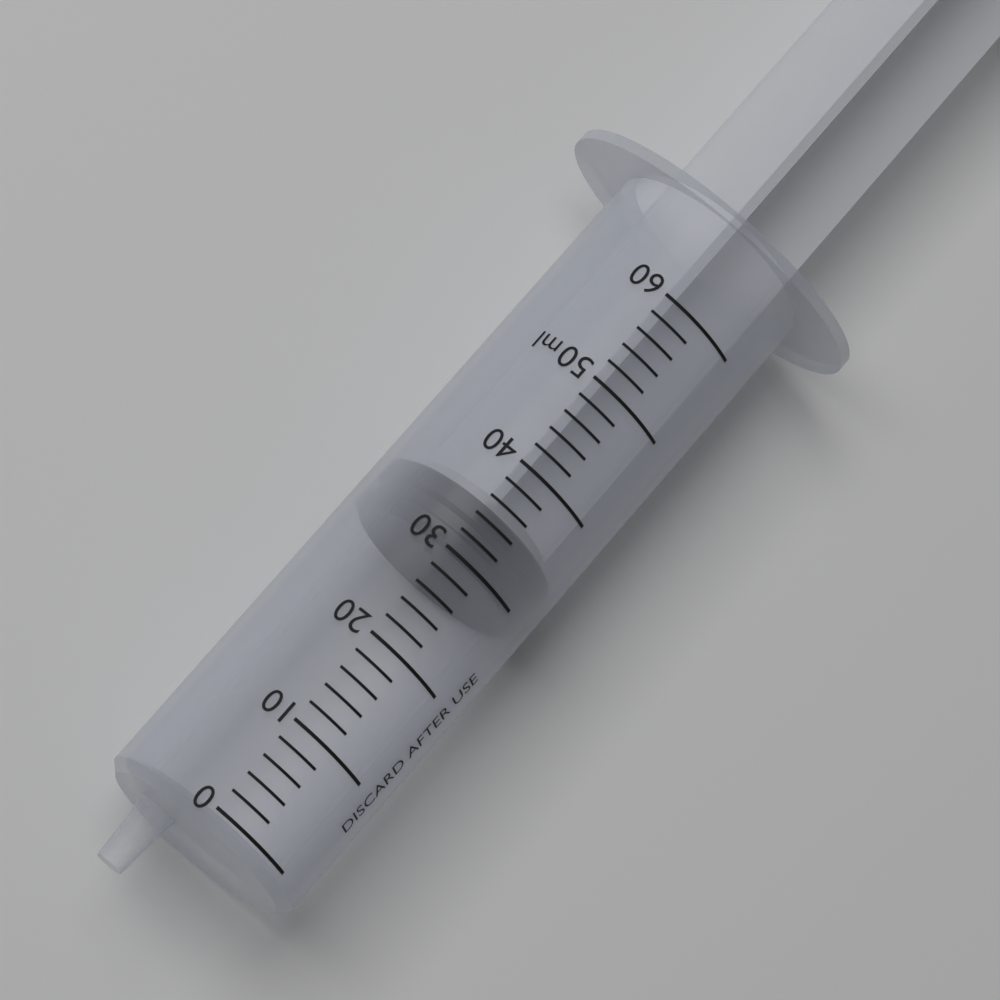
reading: 30 ml
